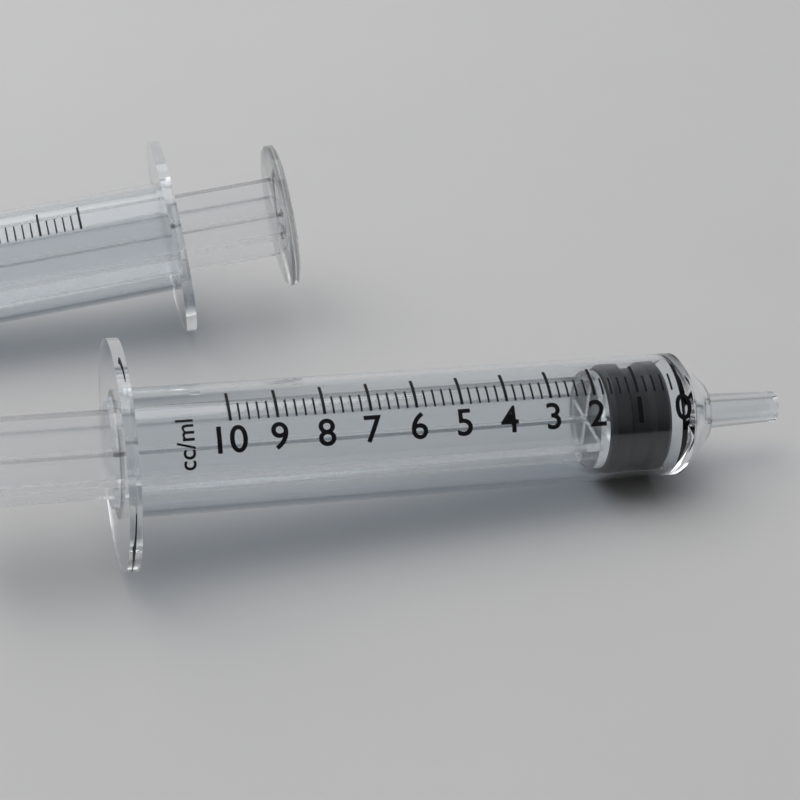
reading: 0.2 ml
